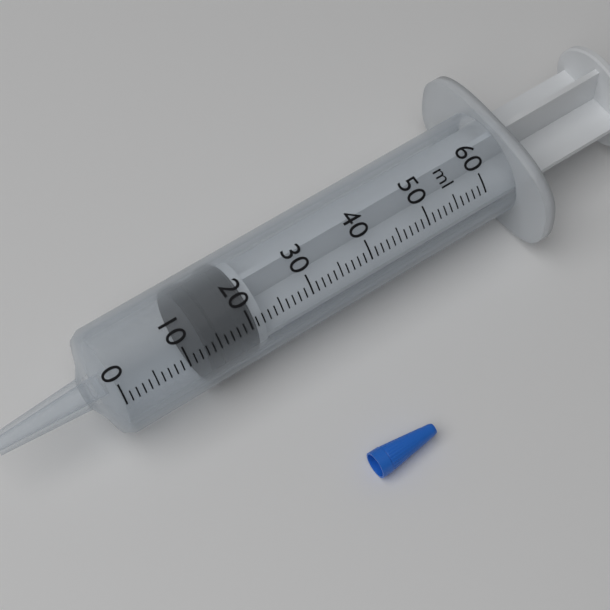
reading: 13 ml
